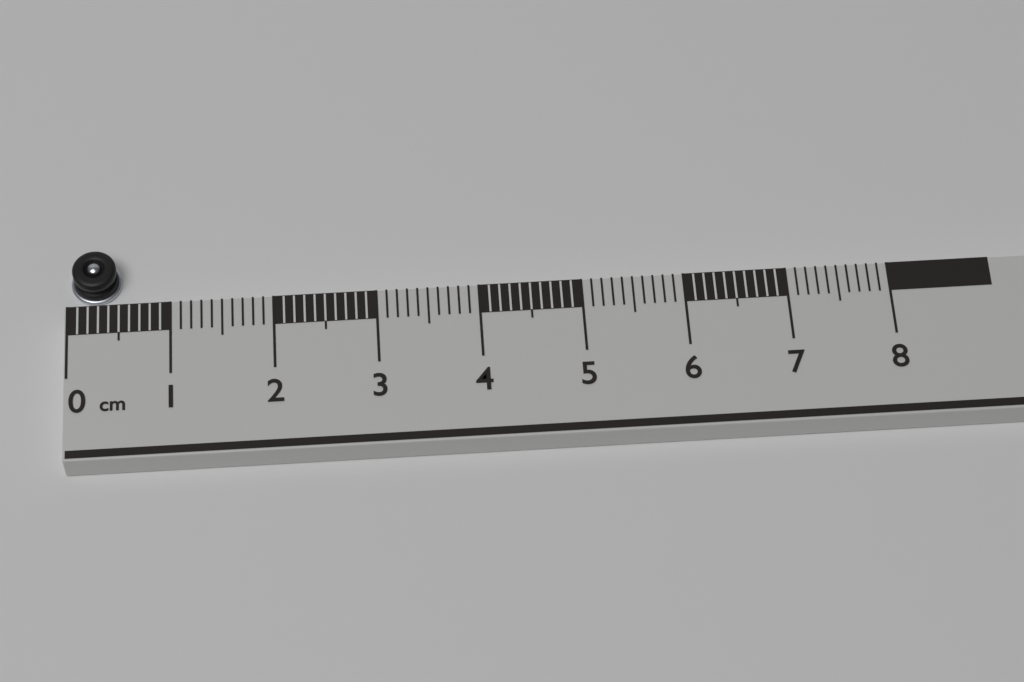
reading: 0.5 cm
